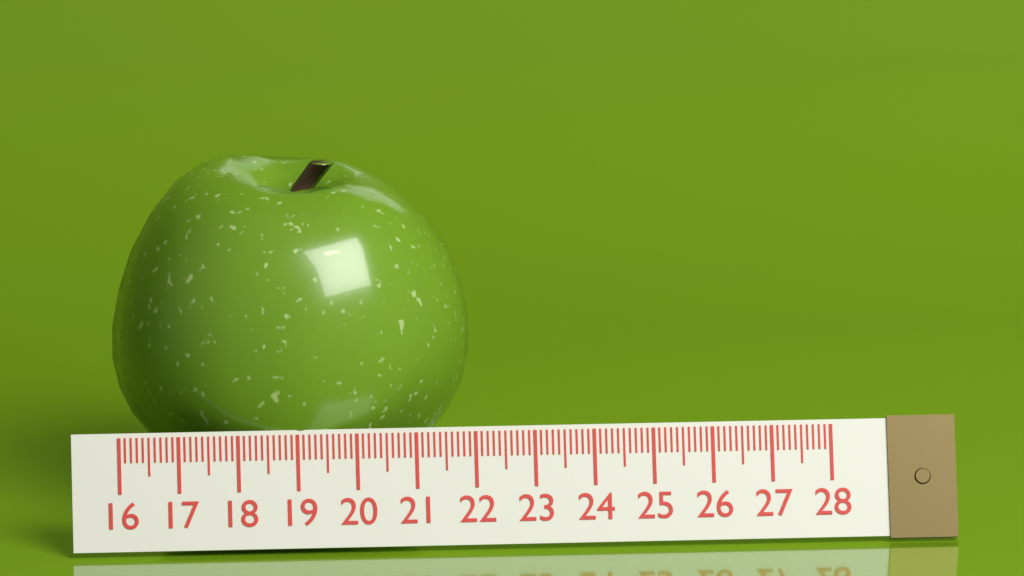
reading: 22.1 (no unit)
